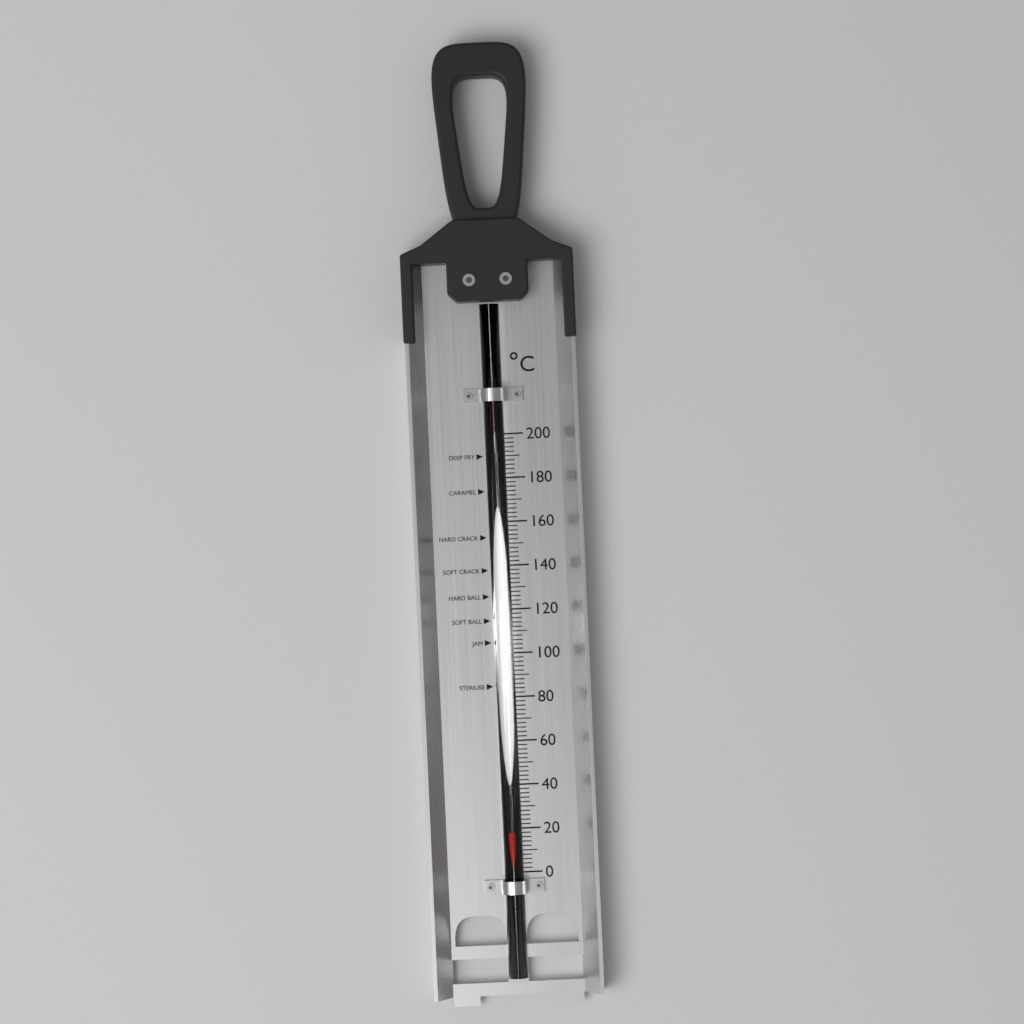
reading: 20 °C
